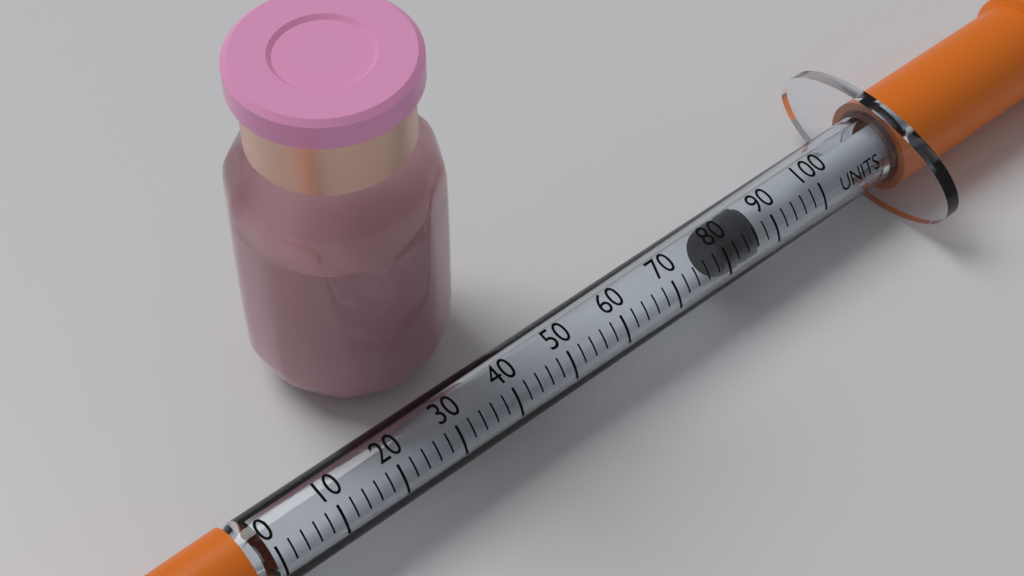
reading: 80 units
